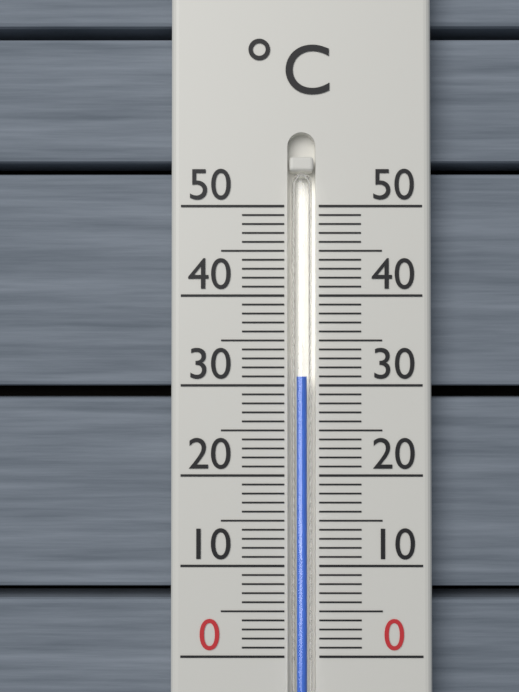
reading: 31 °C
